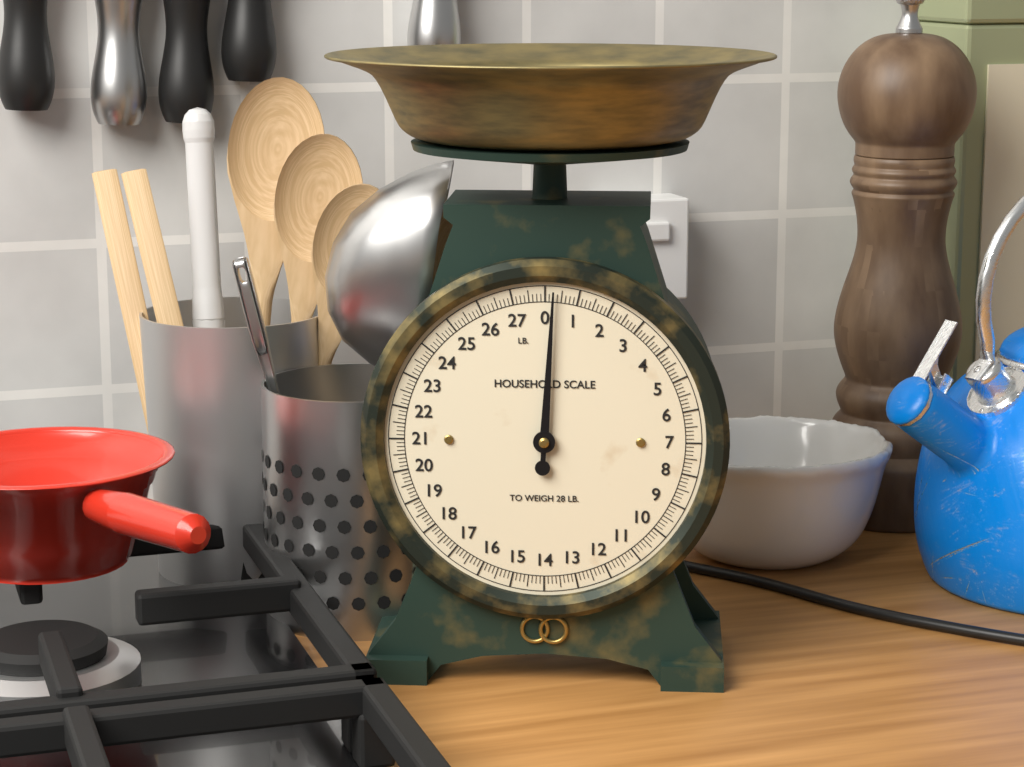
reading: 0.250 lb
